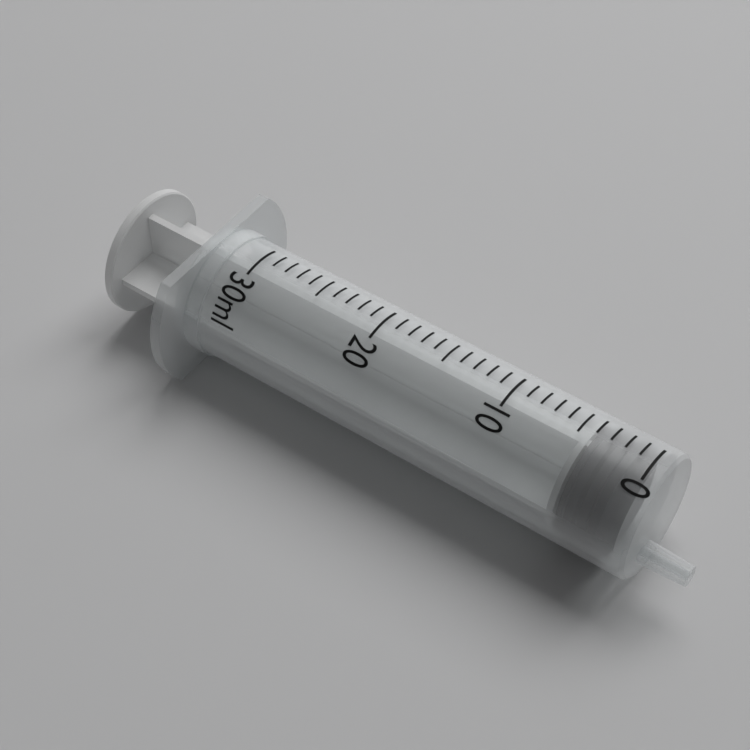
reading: 1 ml
